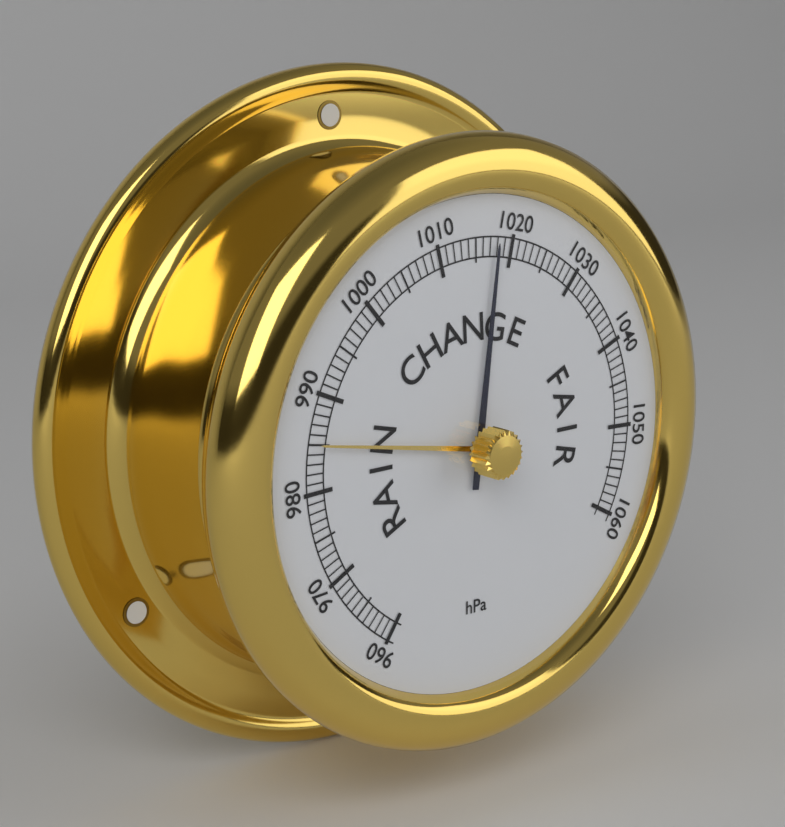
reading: 1018 hPa
